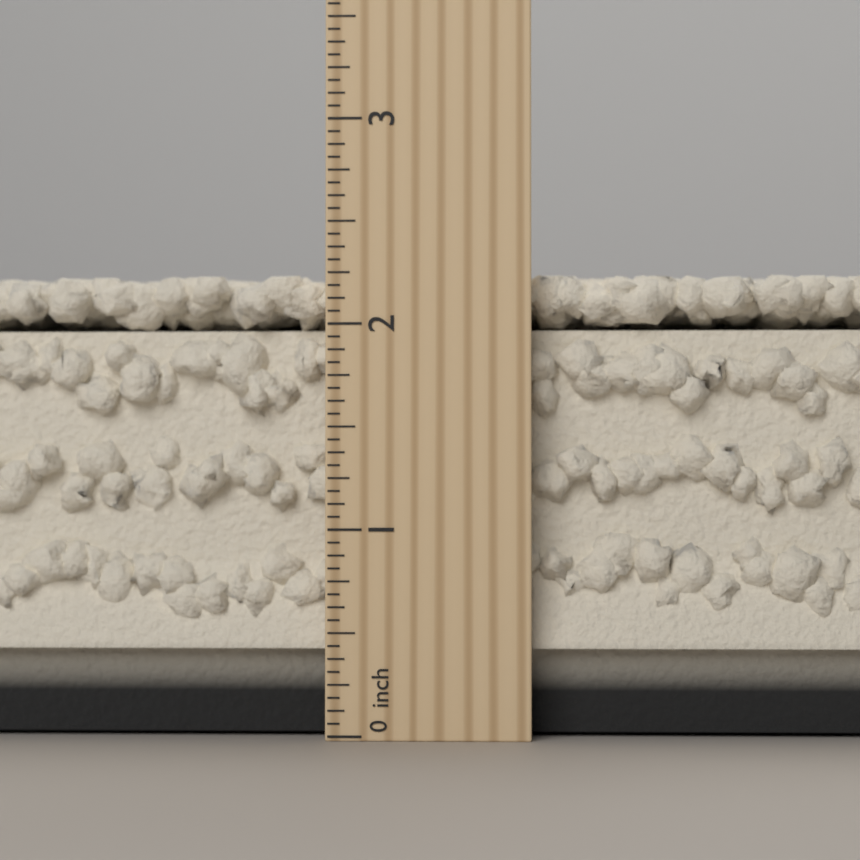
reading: 2.2500 inch
